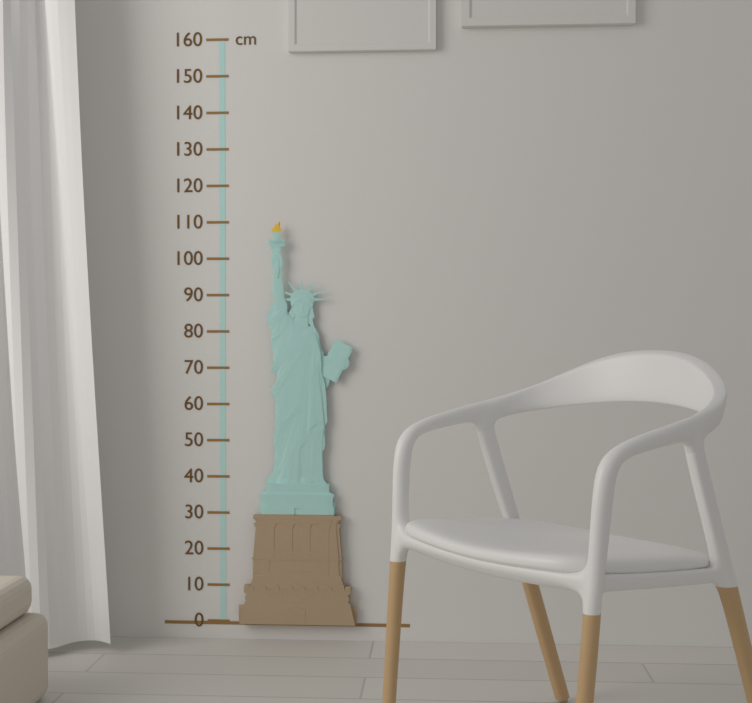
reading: 110 cm
